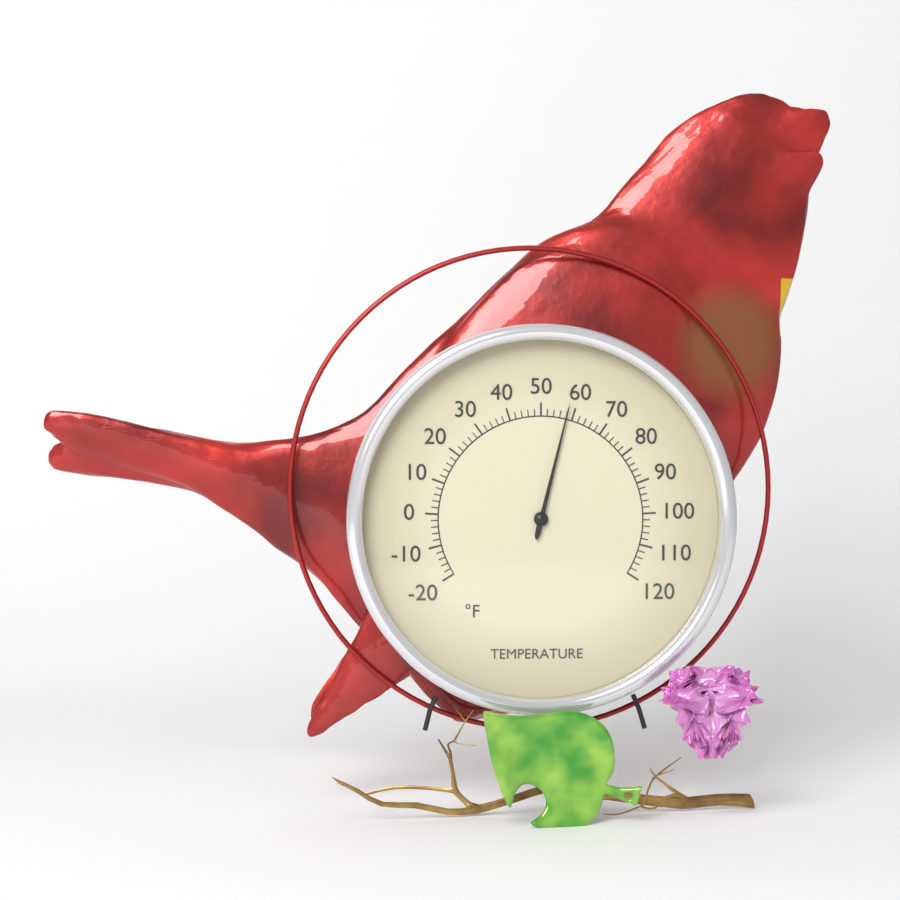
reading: 58 °F
